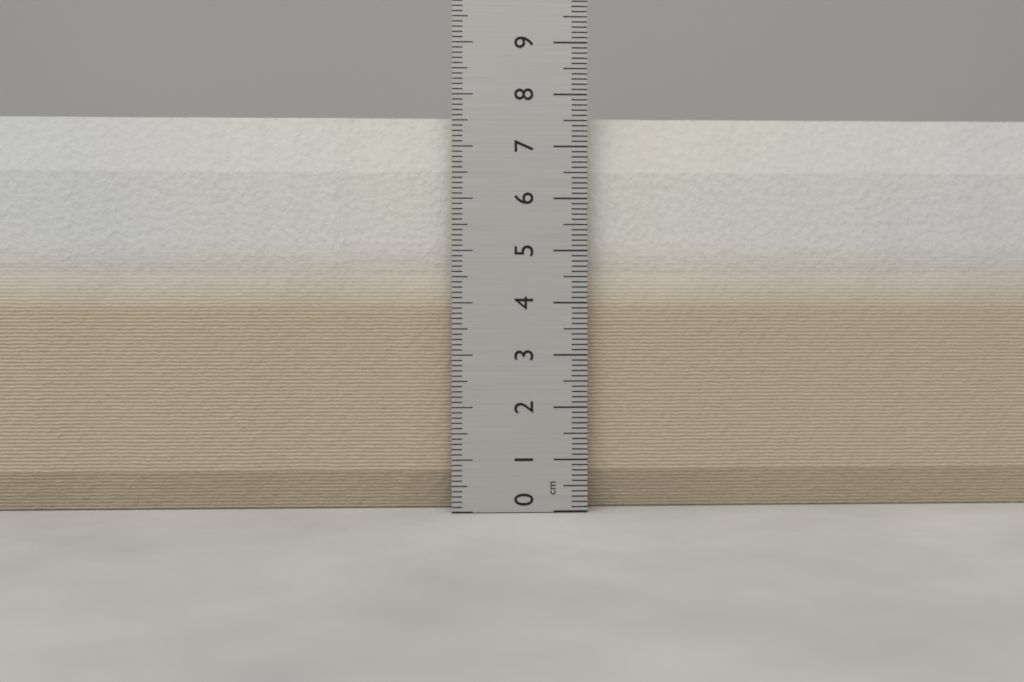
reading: 7.6 cm
